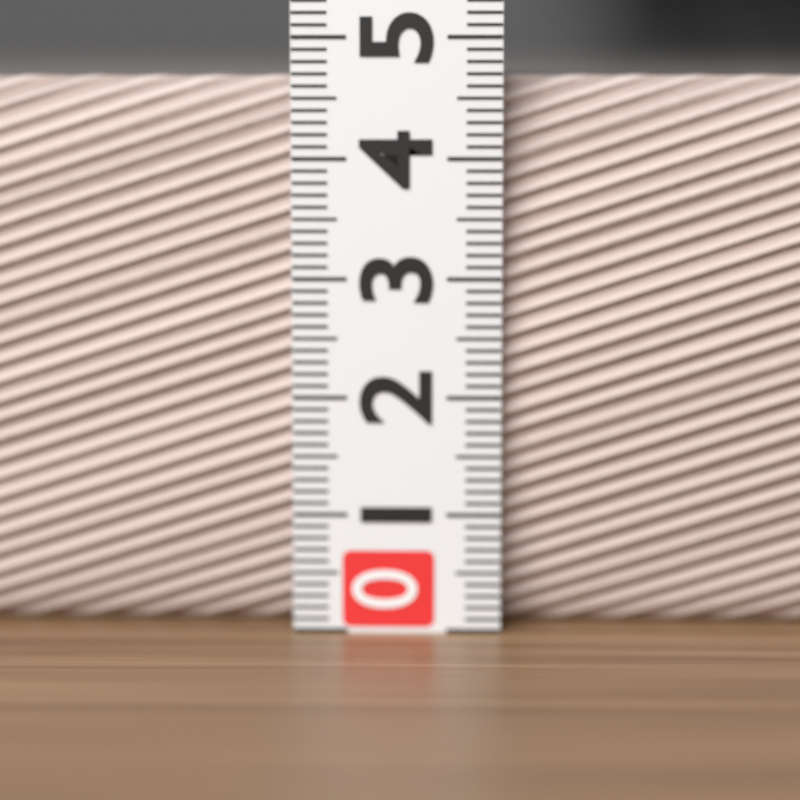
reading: 4.7 (no unit)
